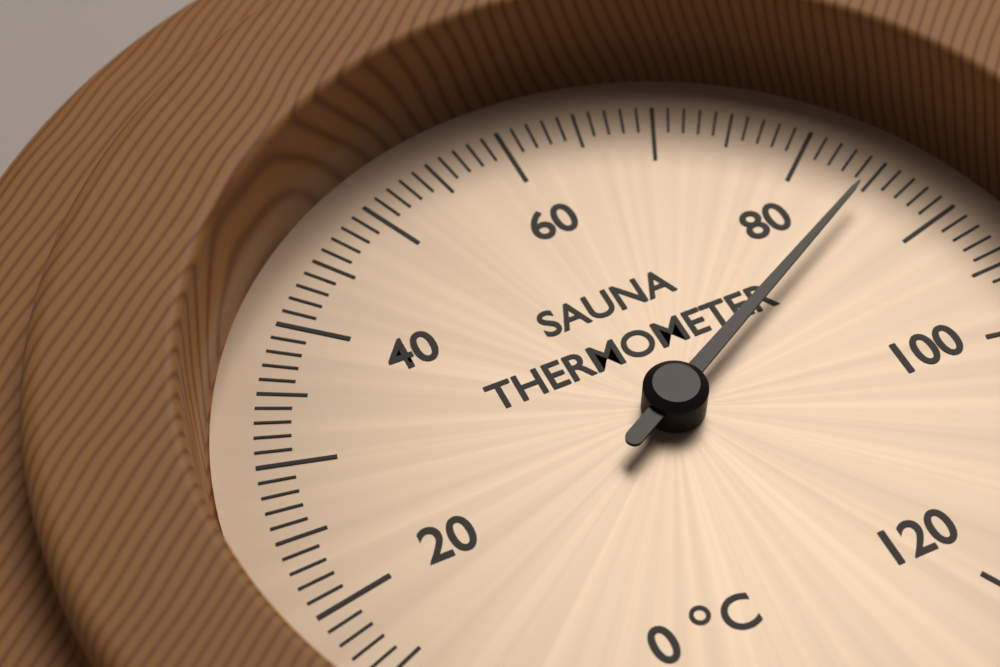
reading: 85 °C
